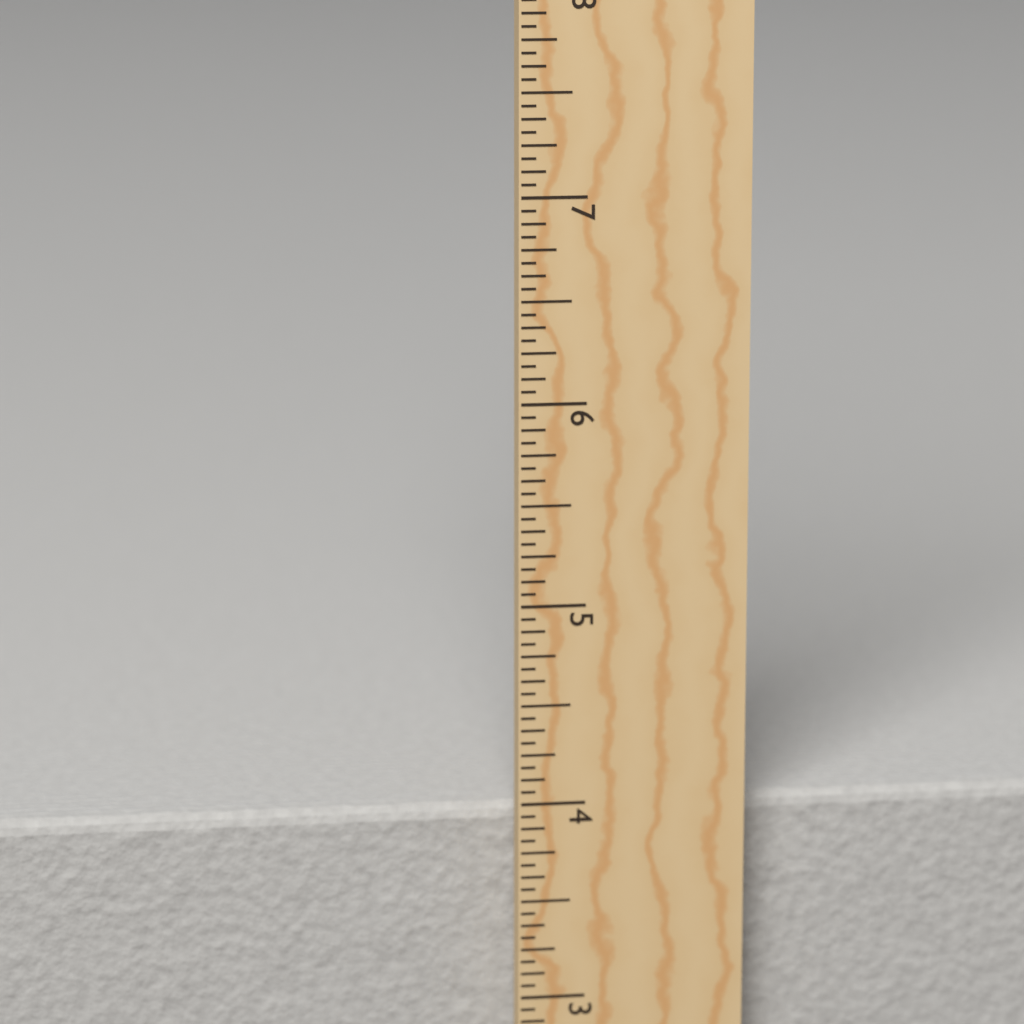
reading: 3.9375 in
